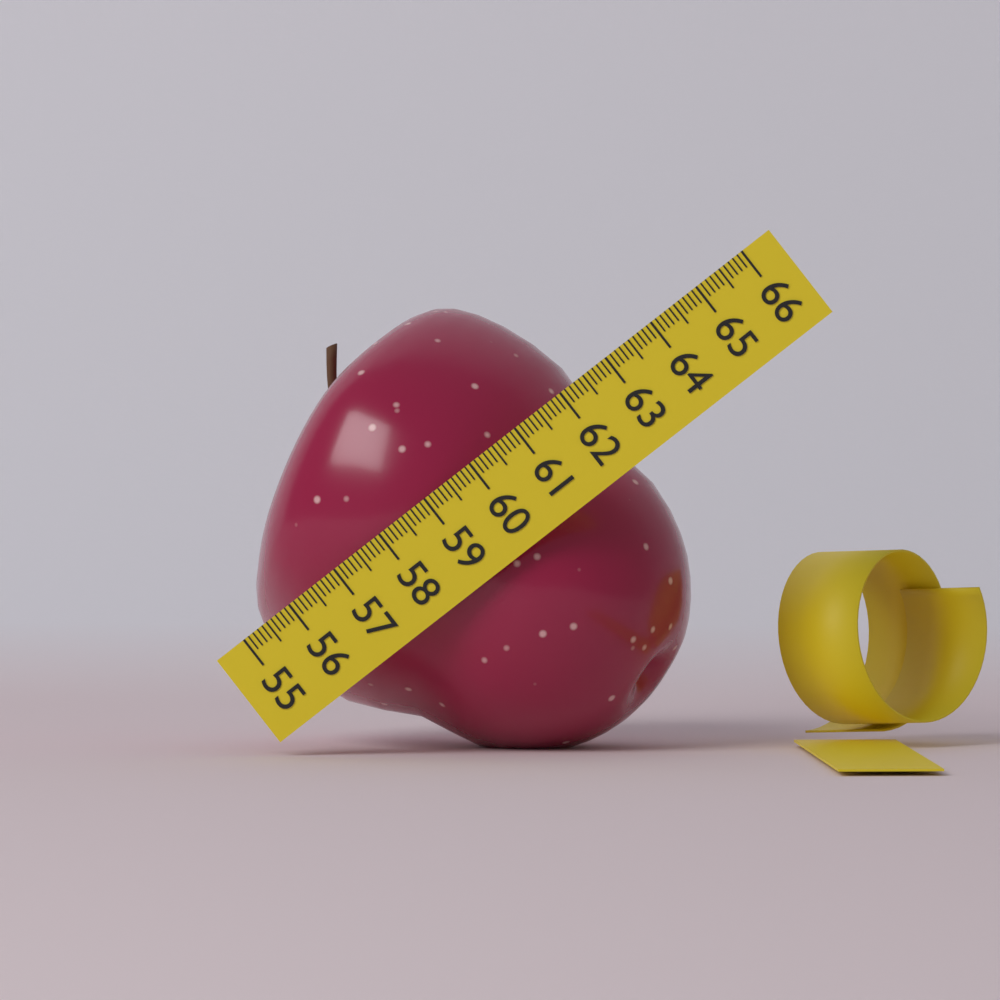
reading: 62.1 (no unit)
